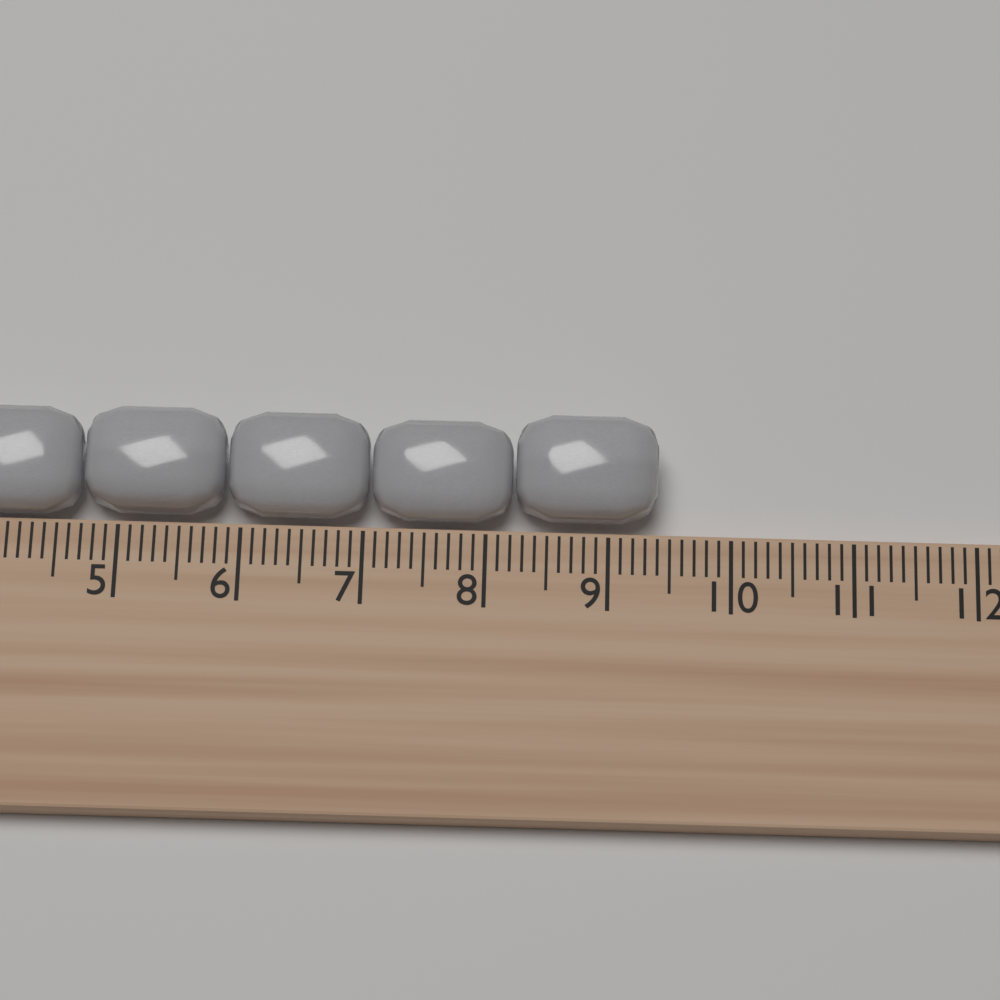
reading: 9.4 cm
